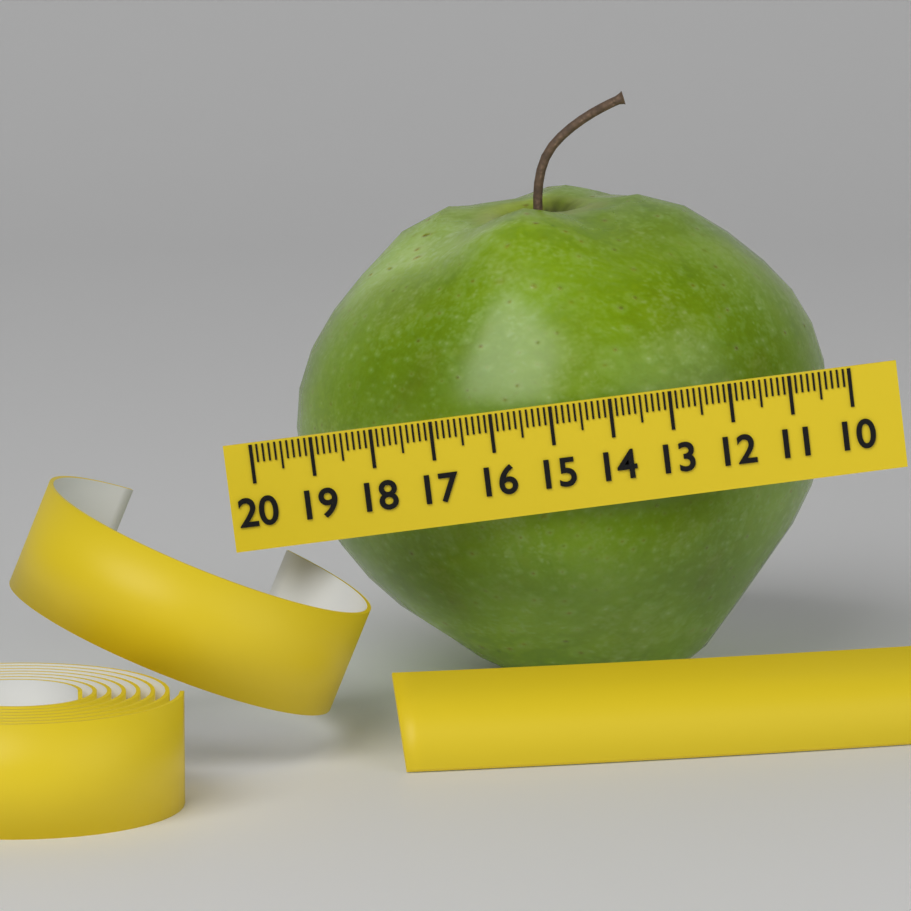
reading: 19.2 (no unit)
